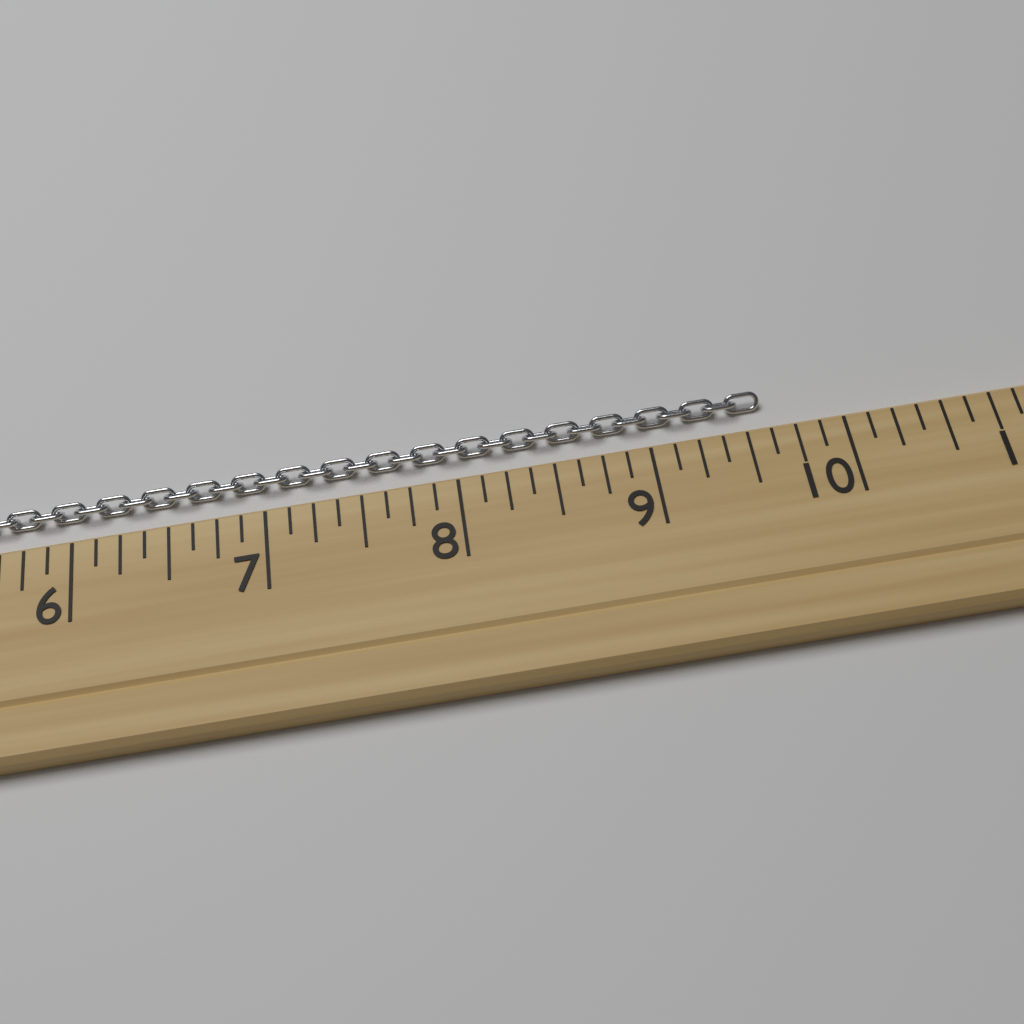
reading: 9.625 (no unit)
